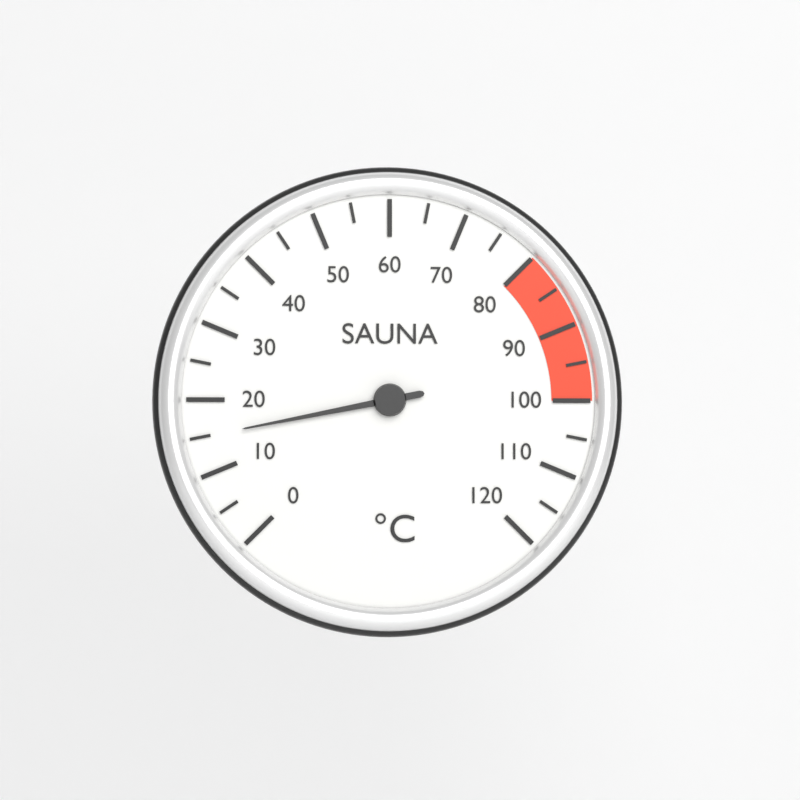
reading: 15 °C
